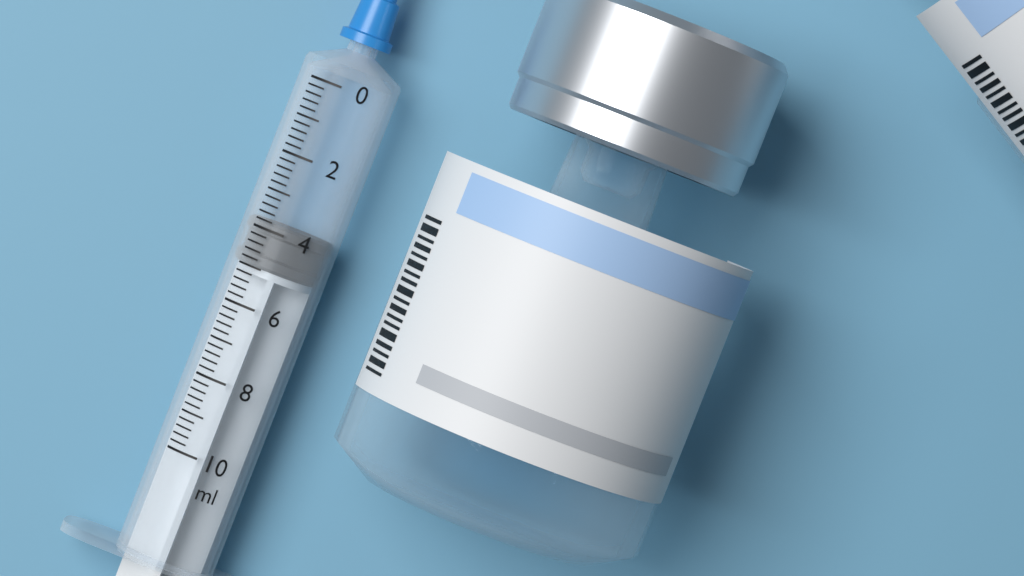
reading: 3.8 ml
